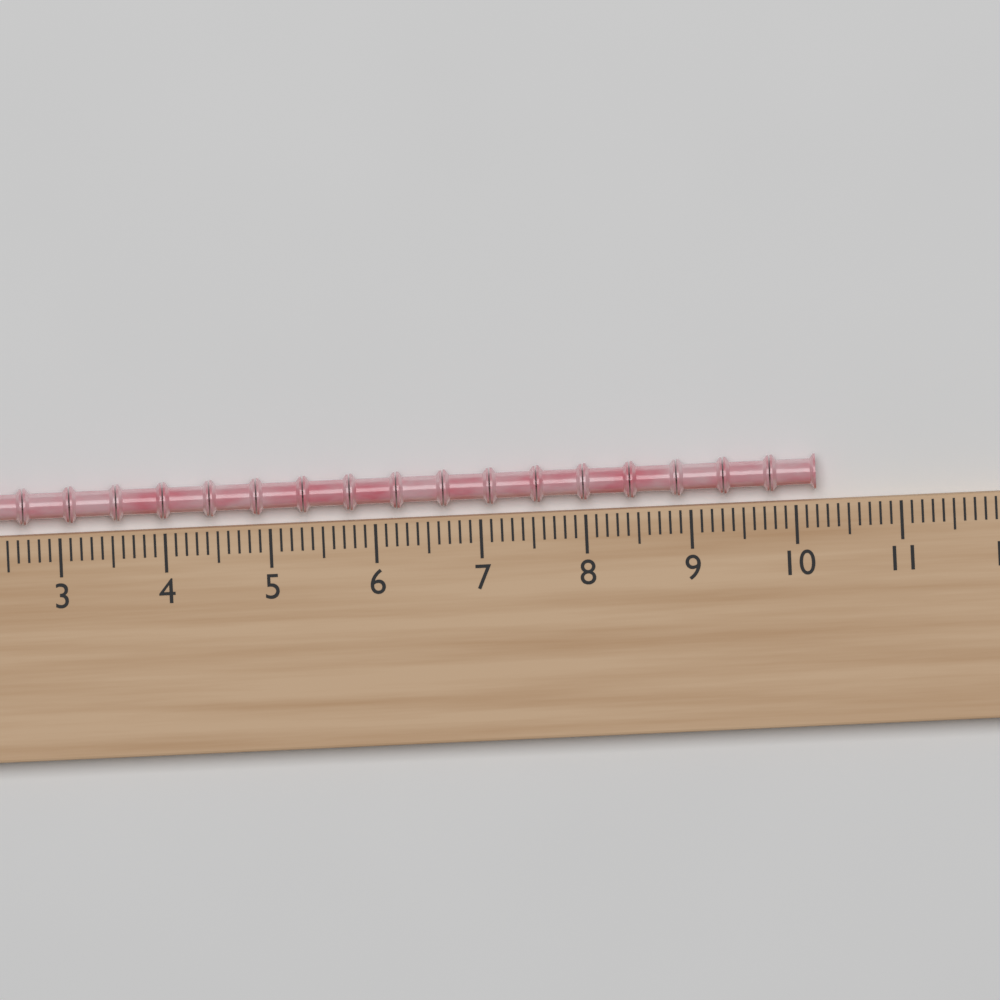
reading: 10.2 (no unit)
